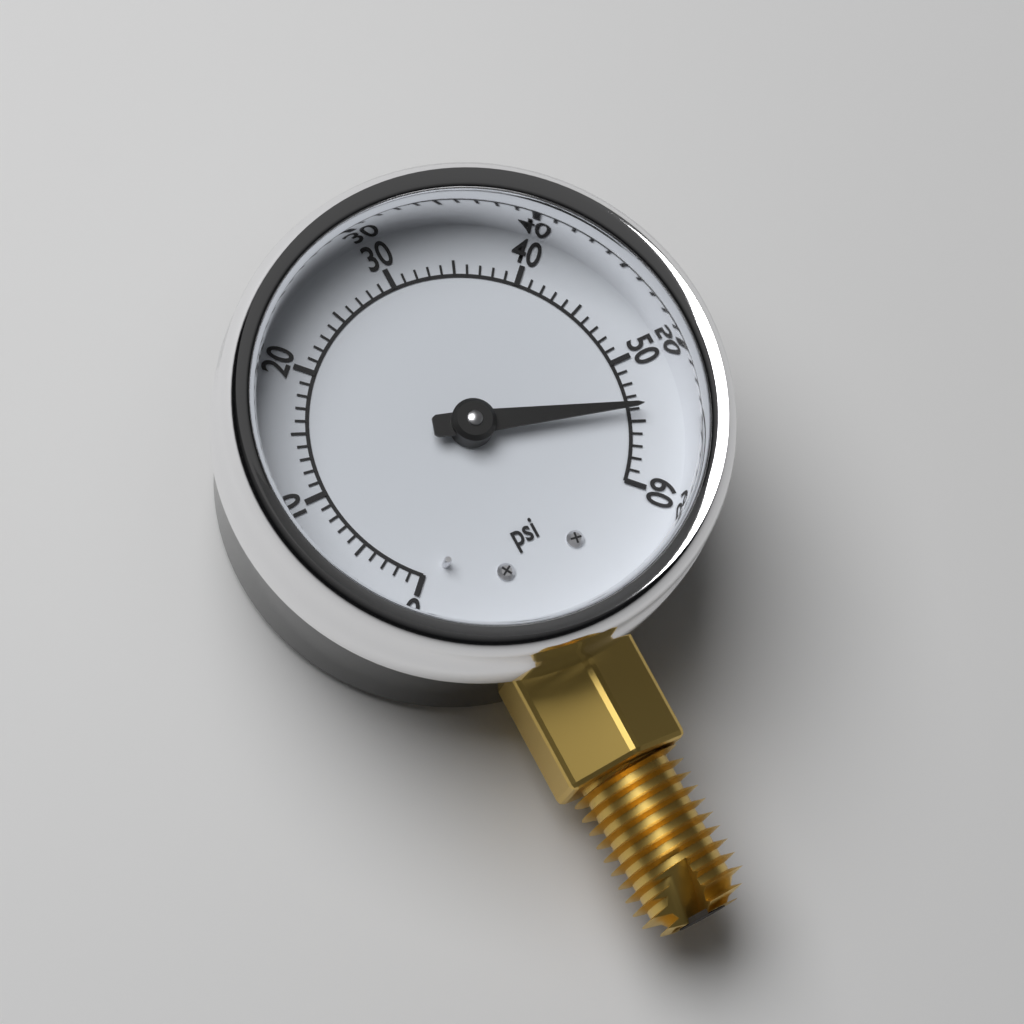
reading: 54 psi
